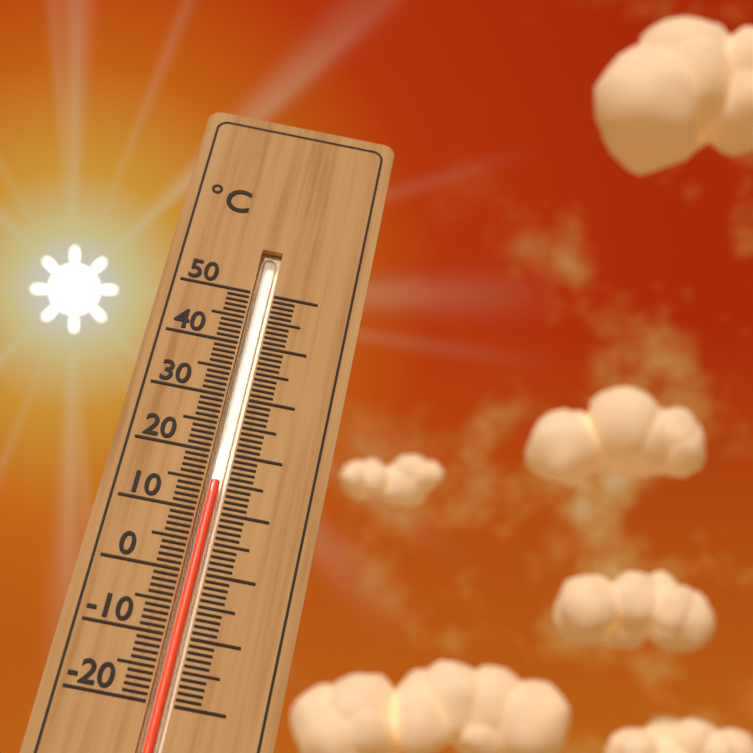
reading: 15 °C
